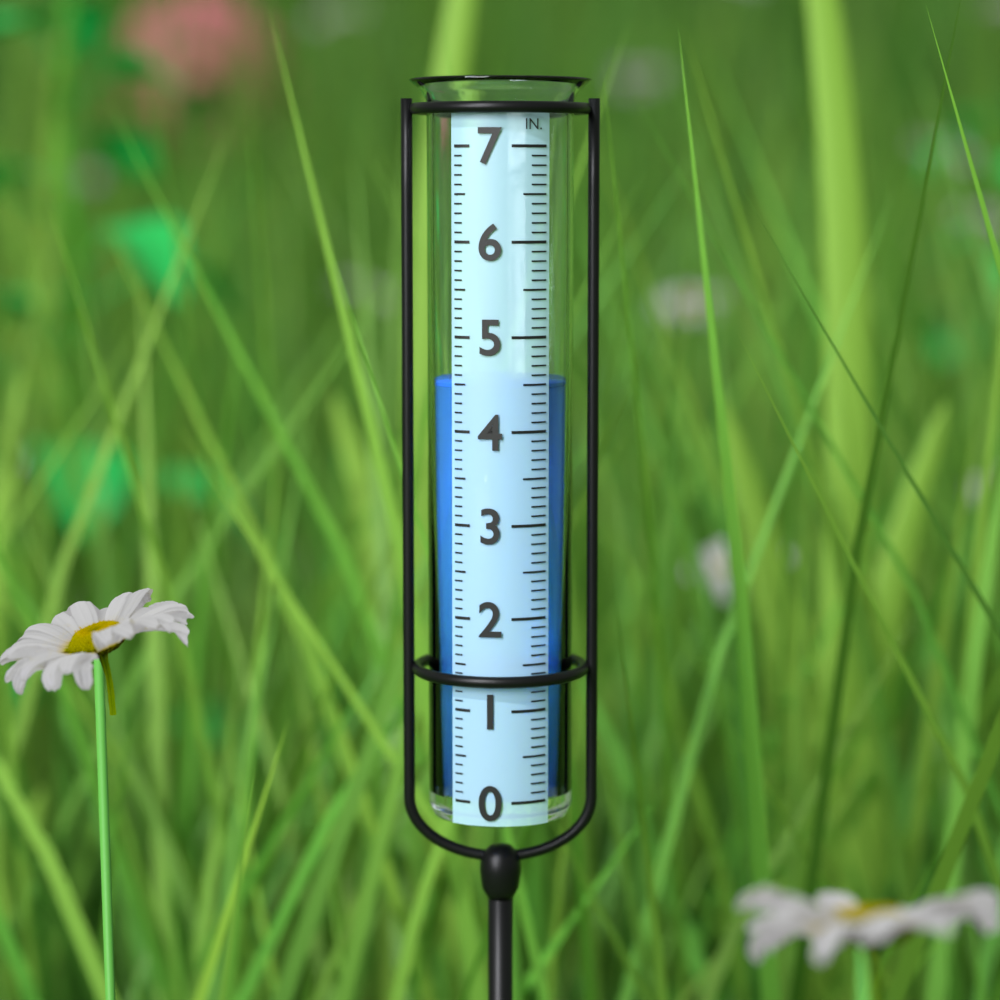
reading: 4.5 in
